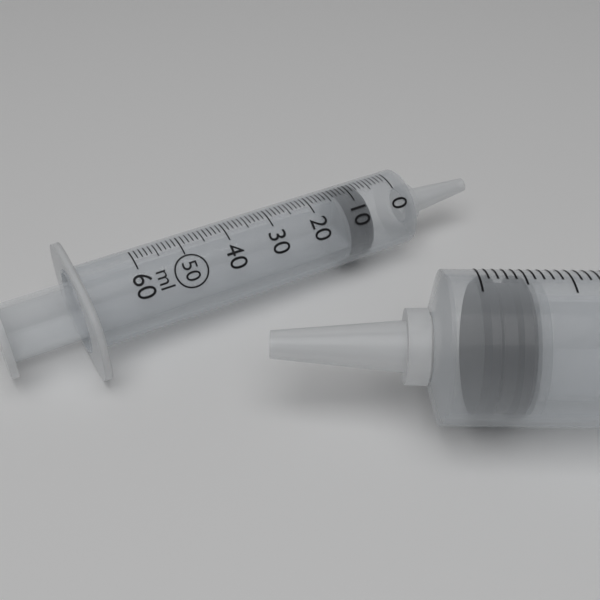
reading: 7 ml
